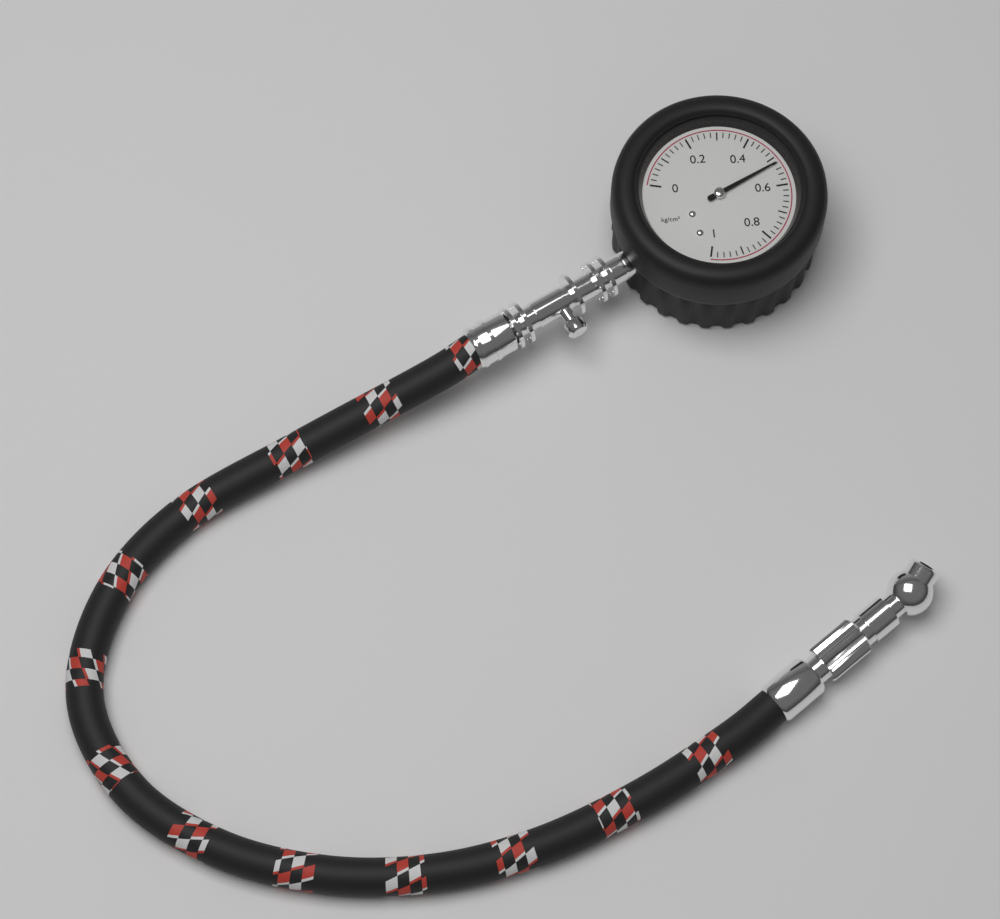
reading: 0.52 kg/cm²
